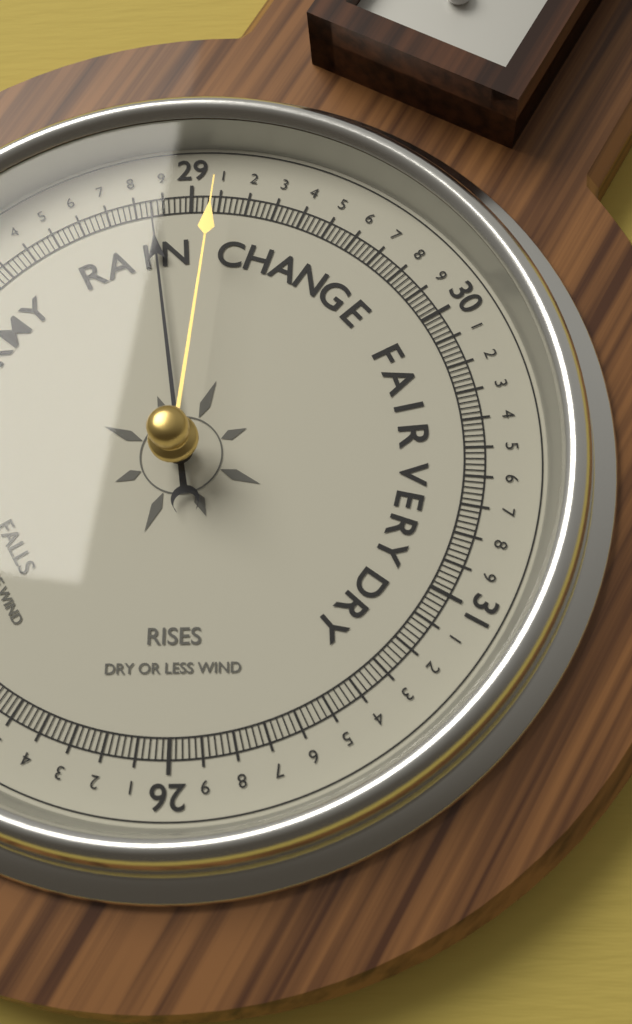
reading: 28.86 (no unit)
